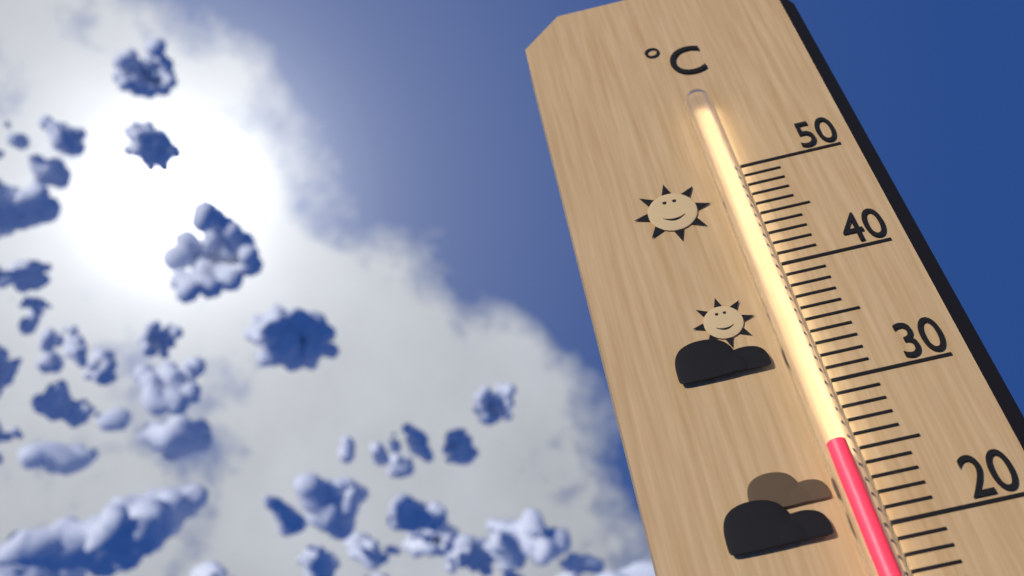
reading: 25 °C
